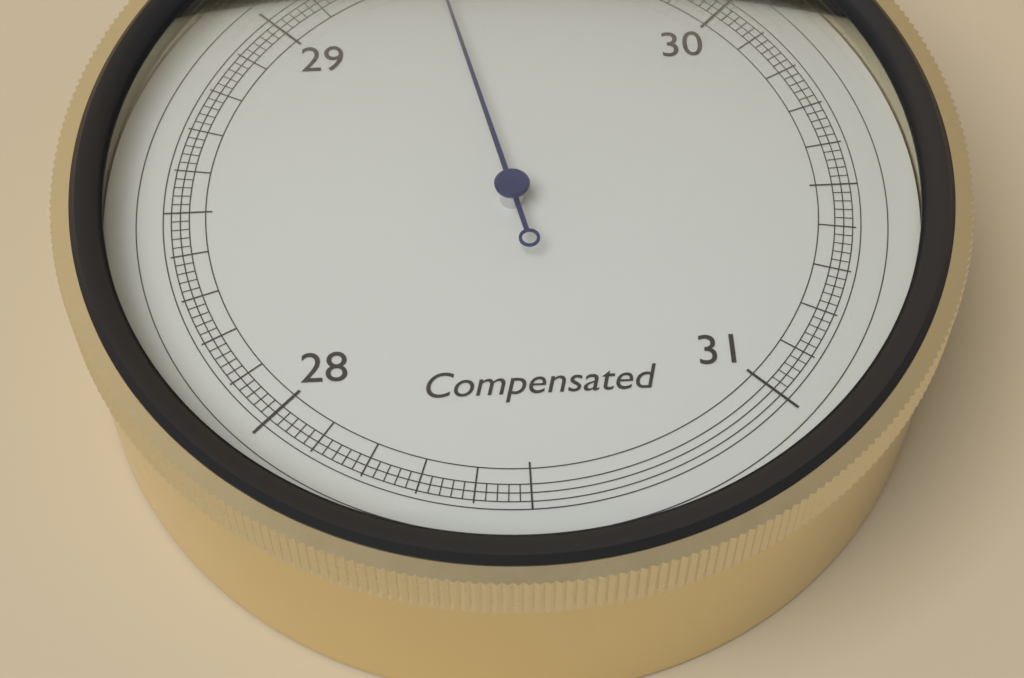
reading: 29.36 inHg
